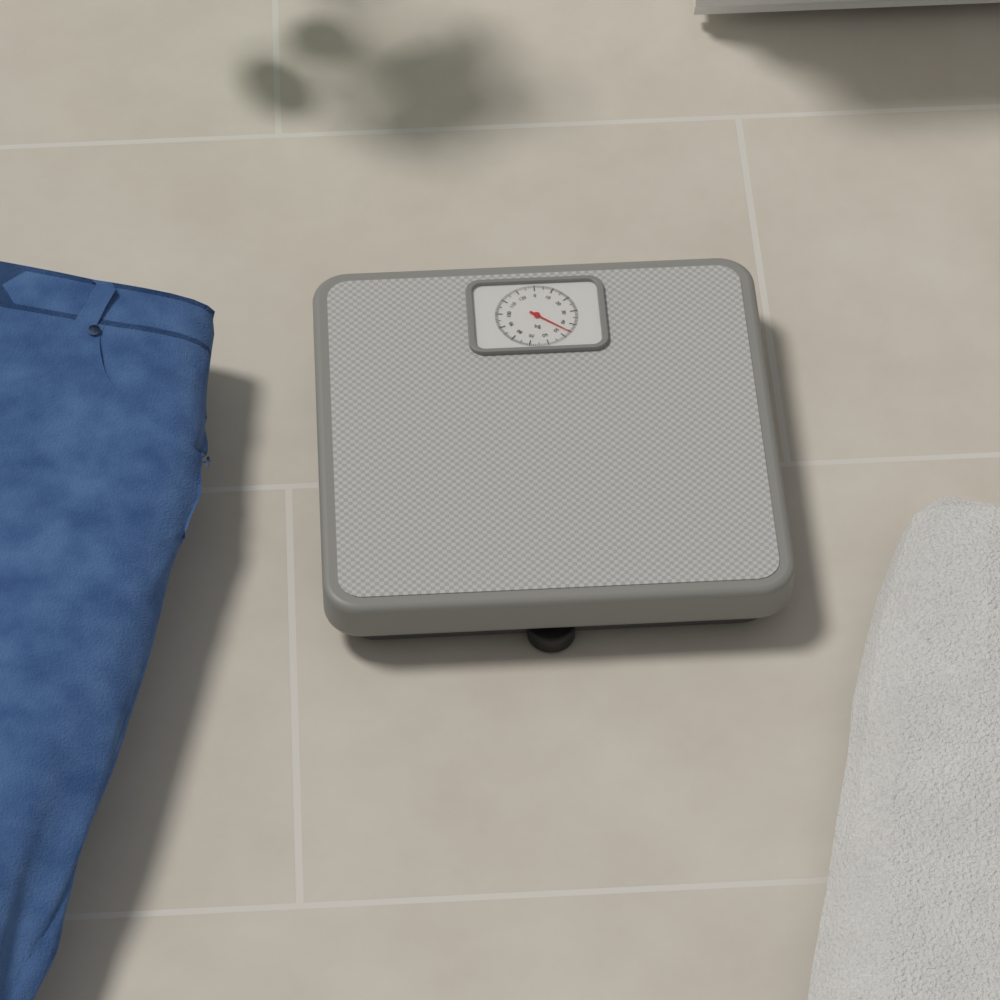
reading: 46 kg
